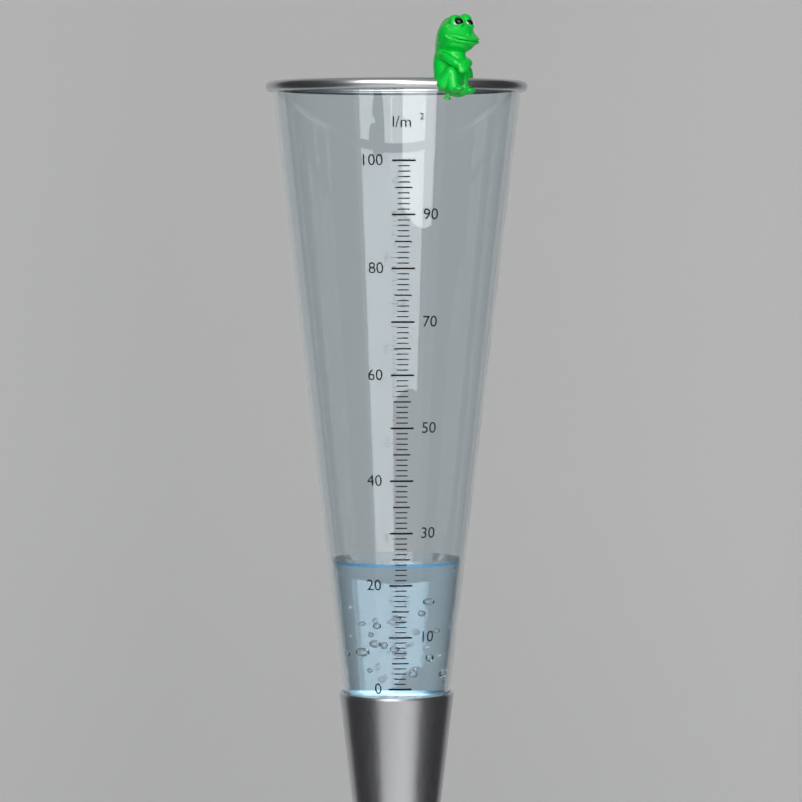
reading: 24 l/m²
